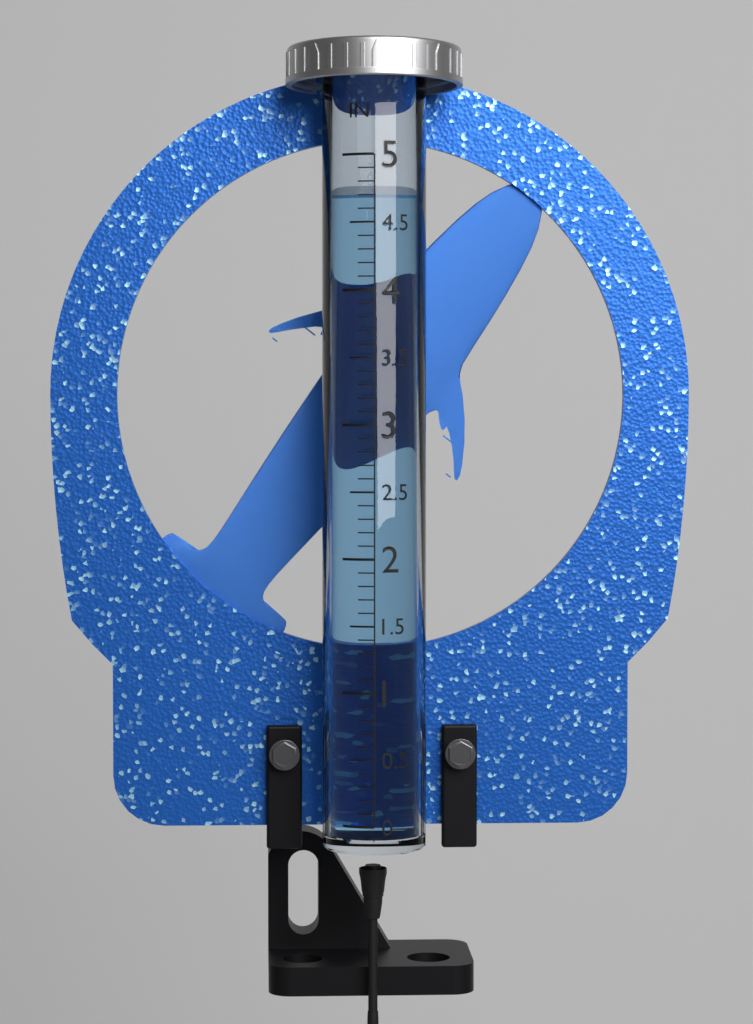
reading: 4.7 in
